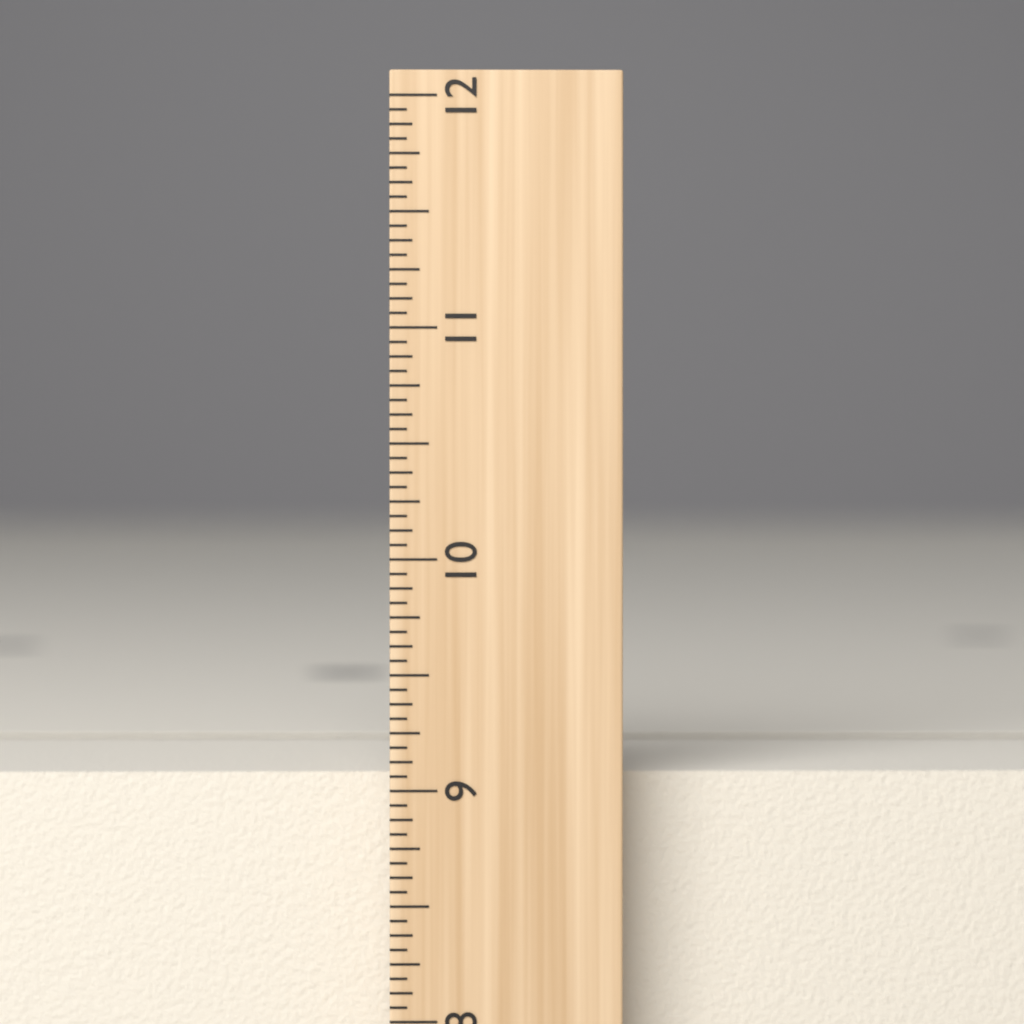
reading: 9.0625 inch
